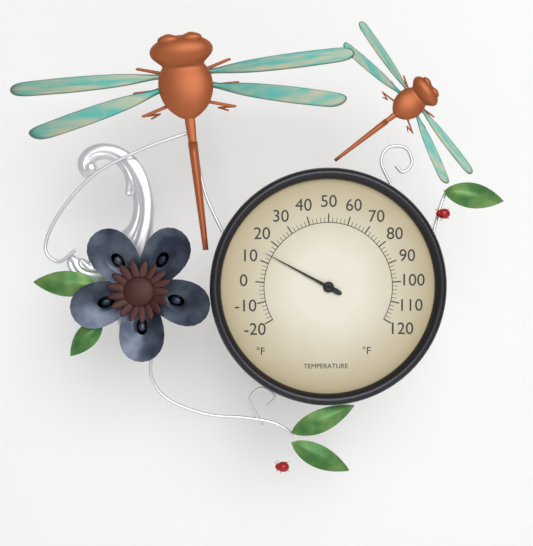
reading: 14 °F
